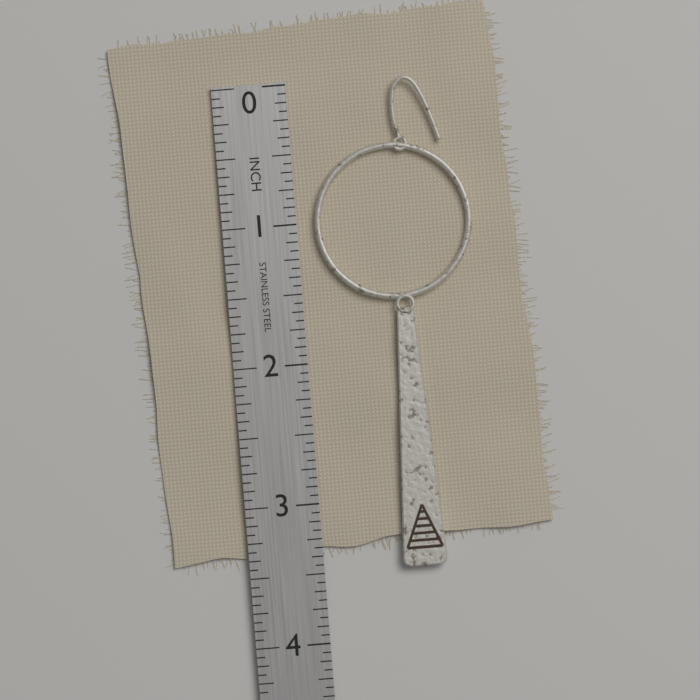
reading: 3.5000 in
